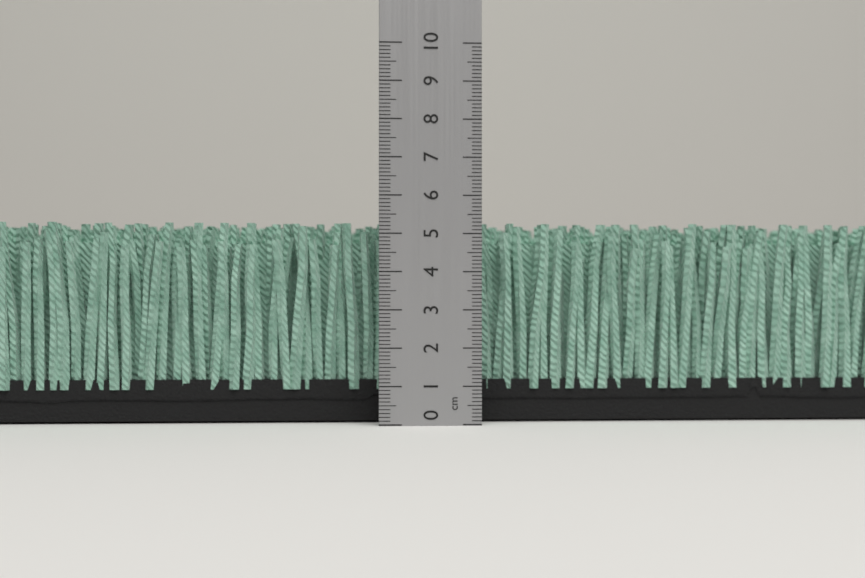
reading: 5.3 cm
